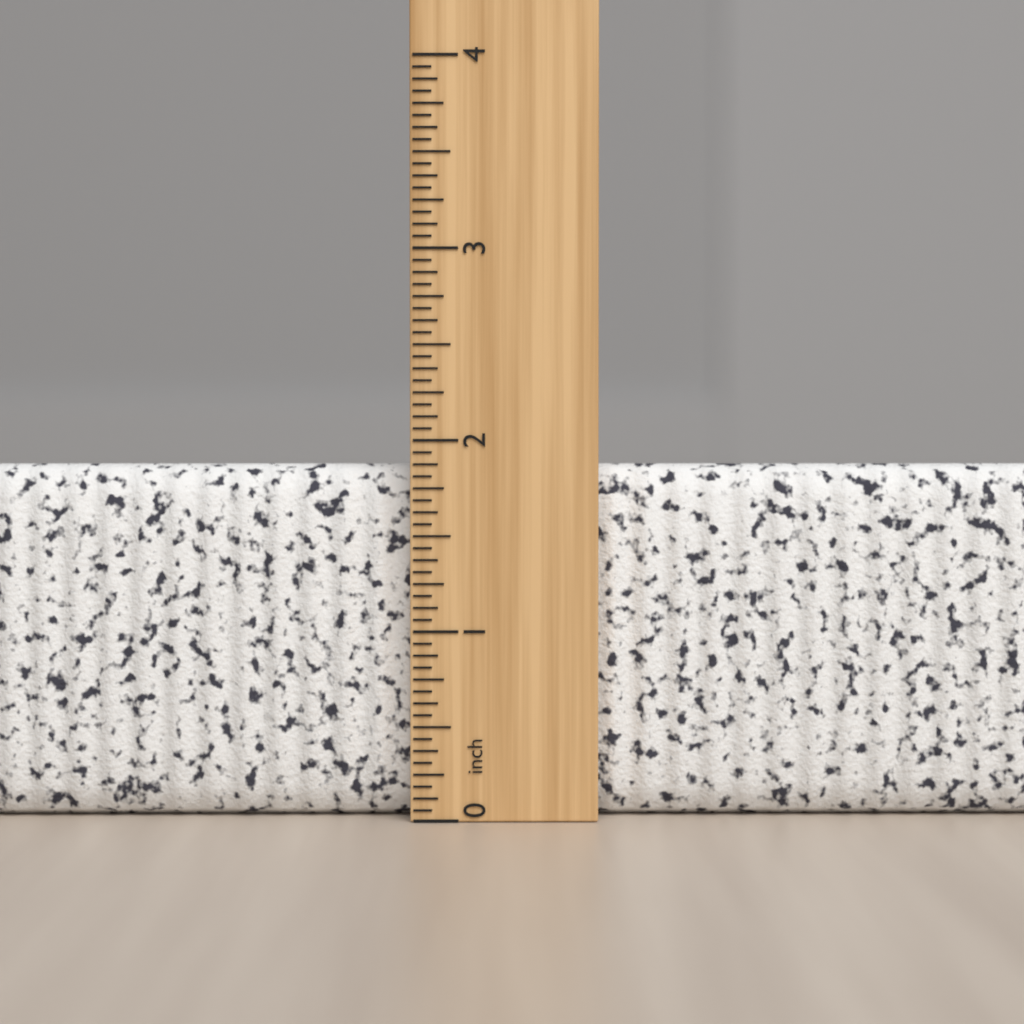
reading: 1.8750 inch
